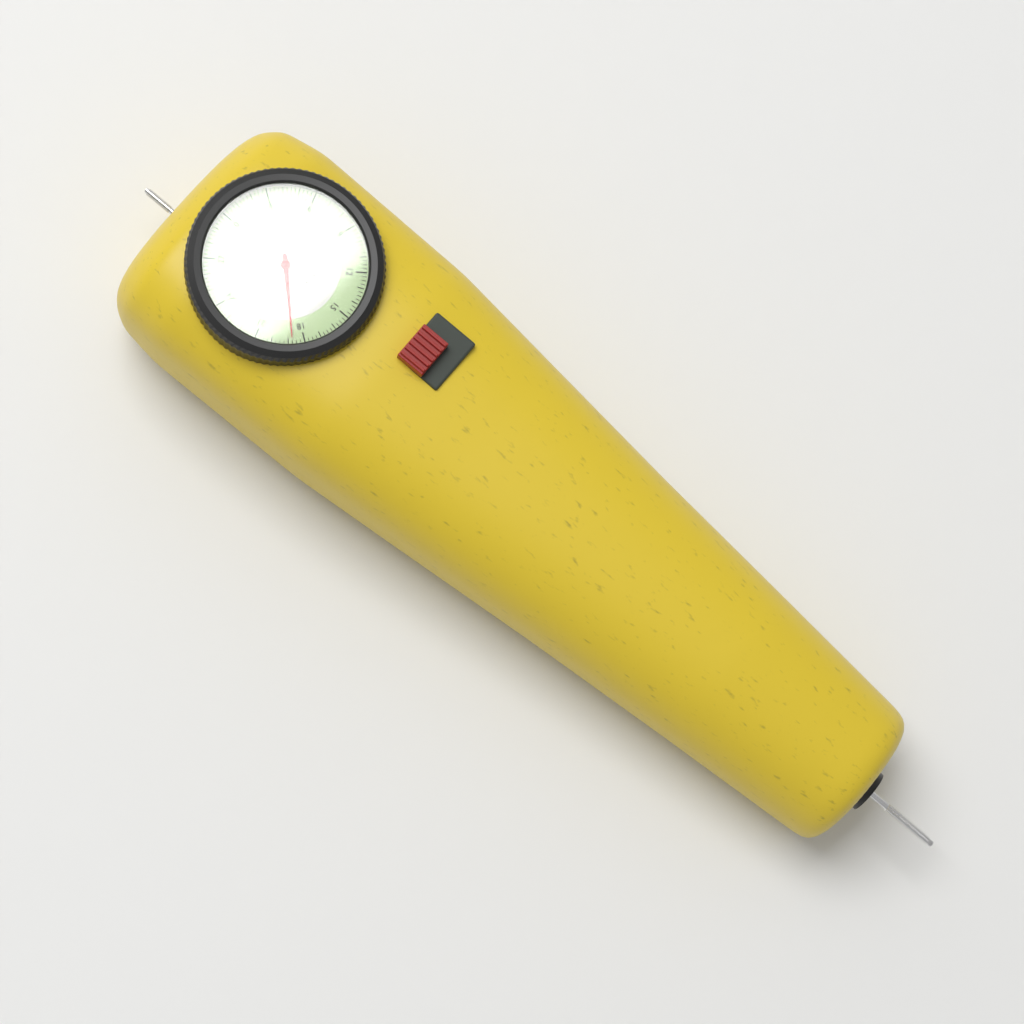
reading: 18.75 lbs
